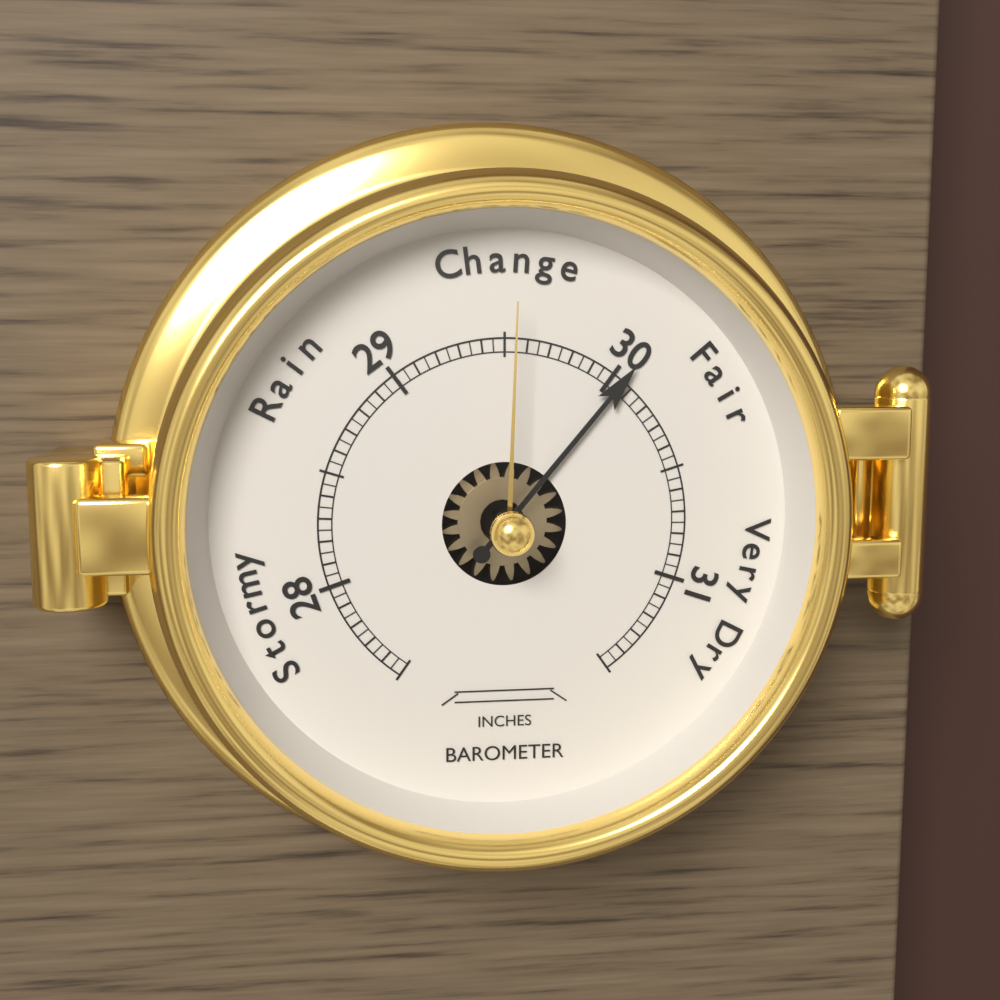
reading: 30.05 inches
